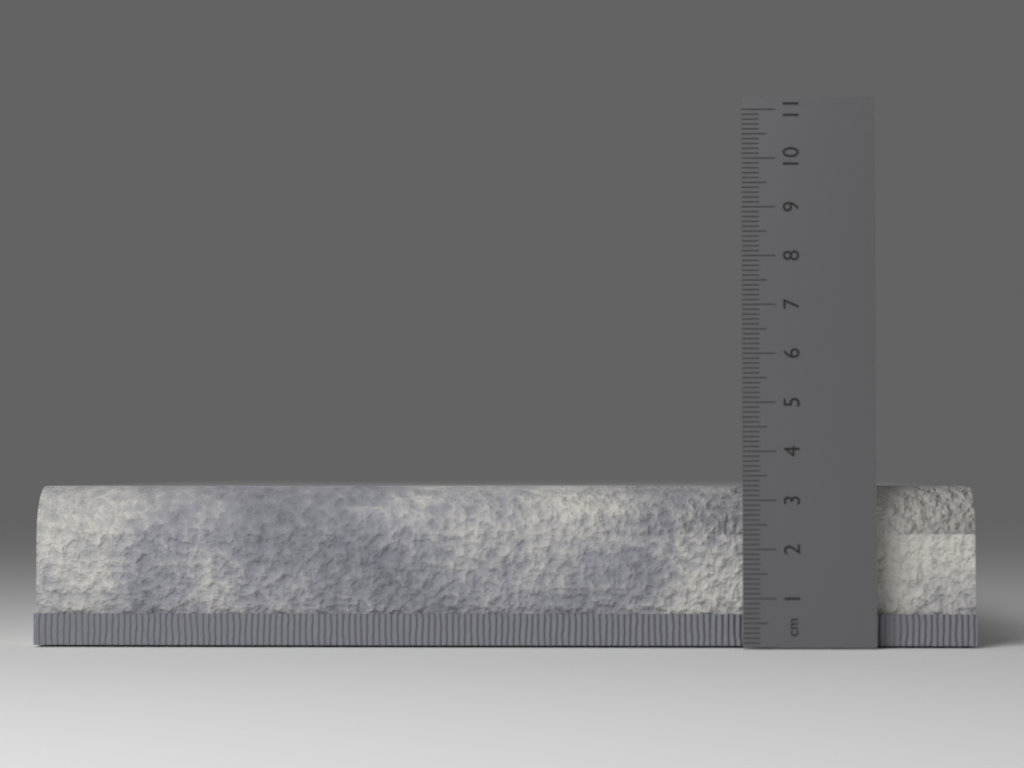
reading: 3.3 cm
